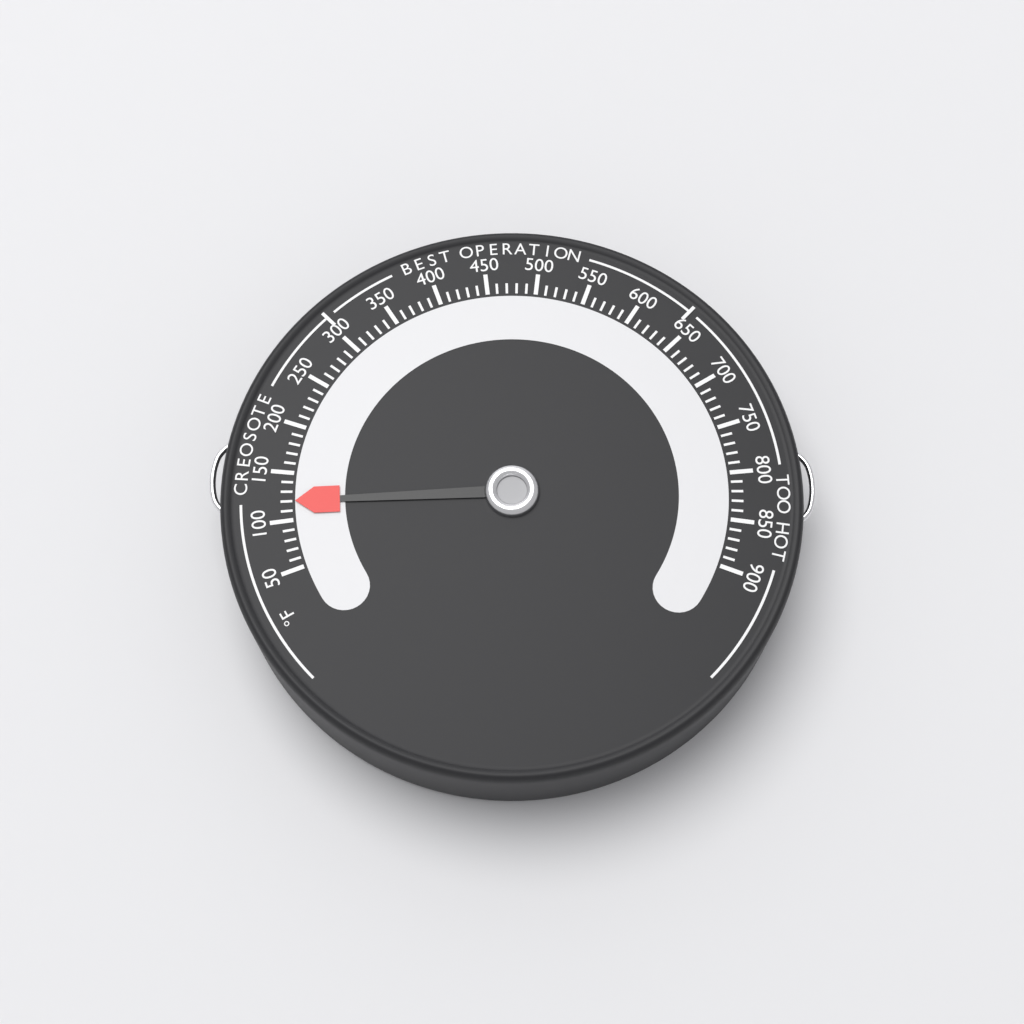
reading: 120 °F
